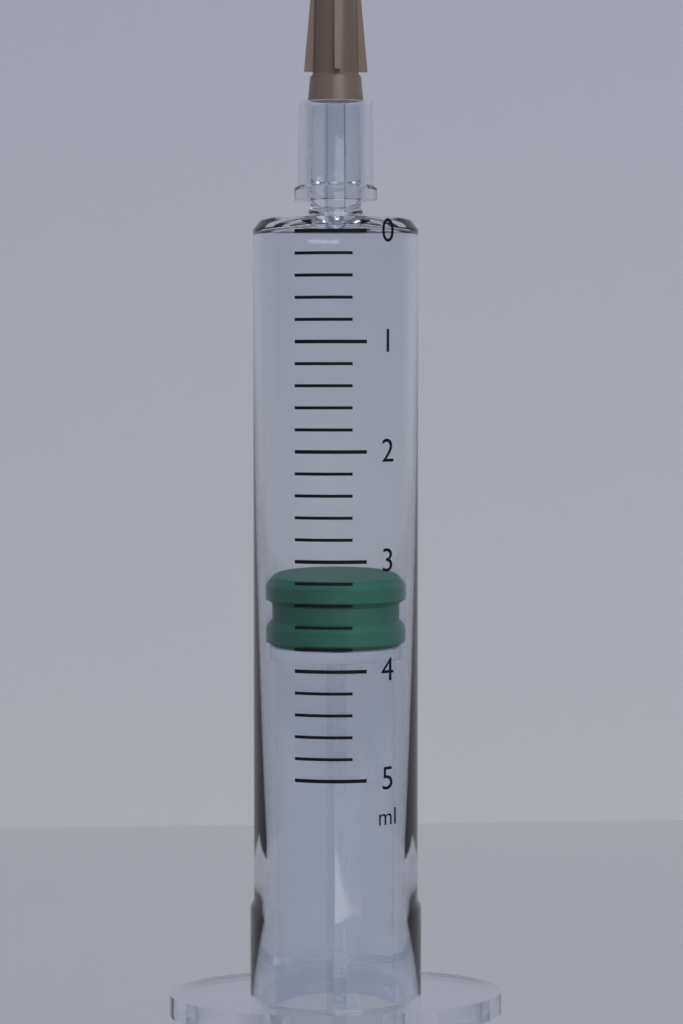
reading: 3.2 ml
